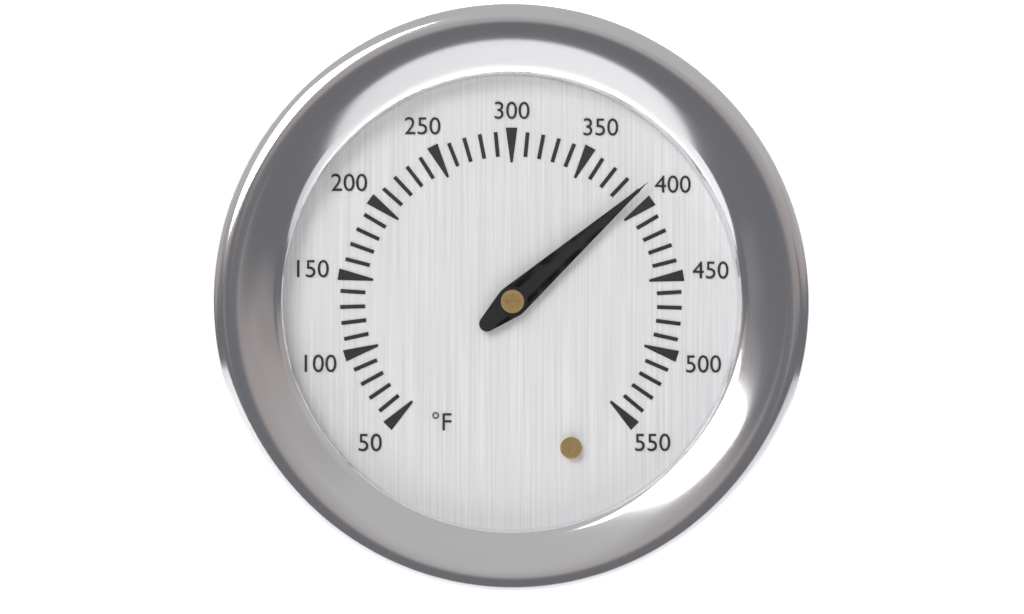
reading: 390 °F
